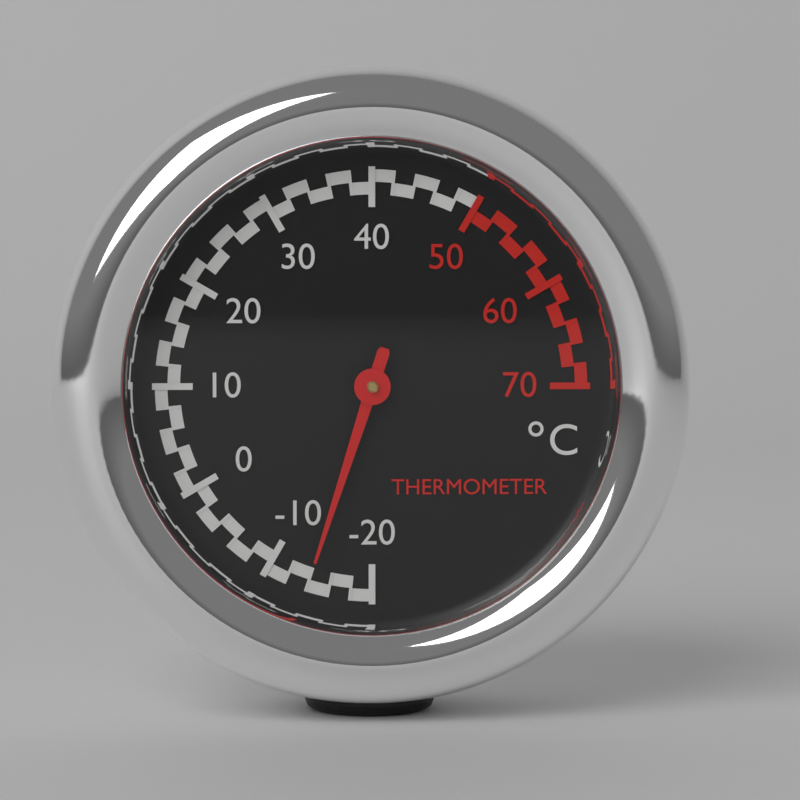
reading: -14 °C
